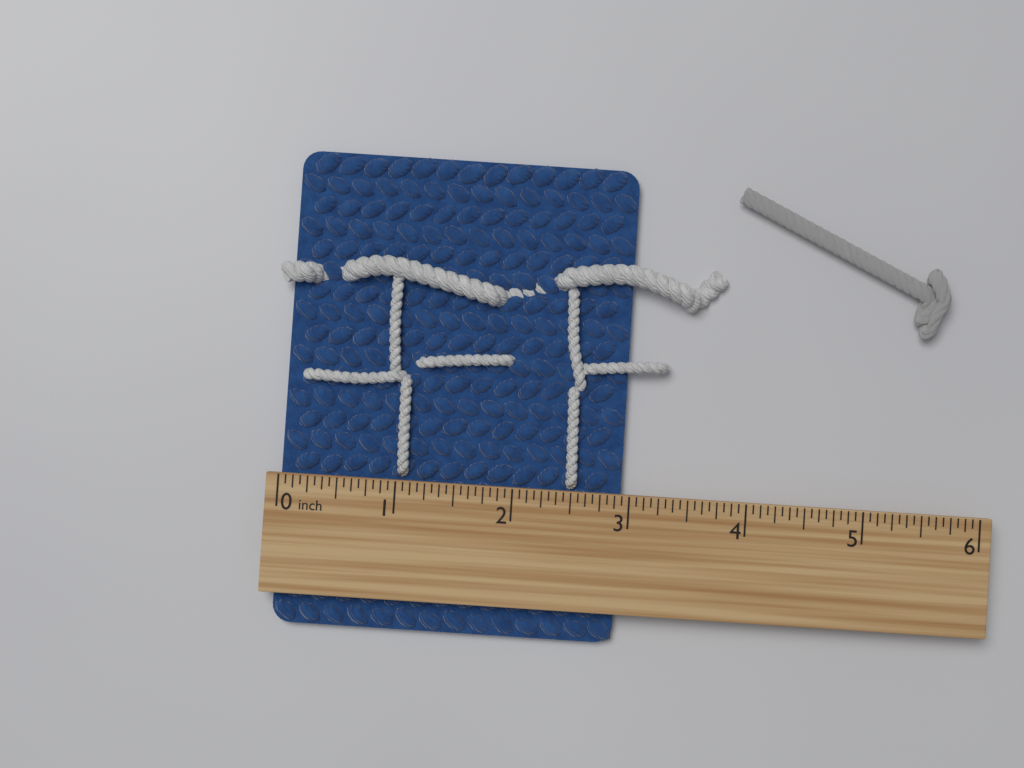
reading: 2.9375 inch
